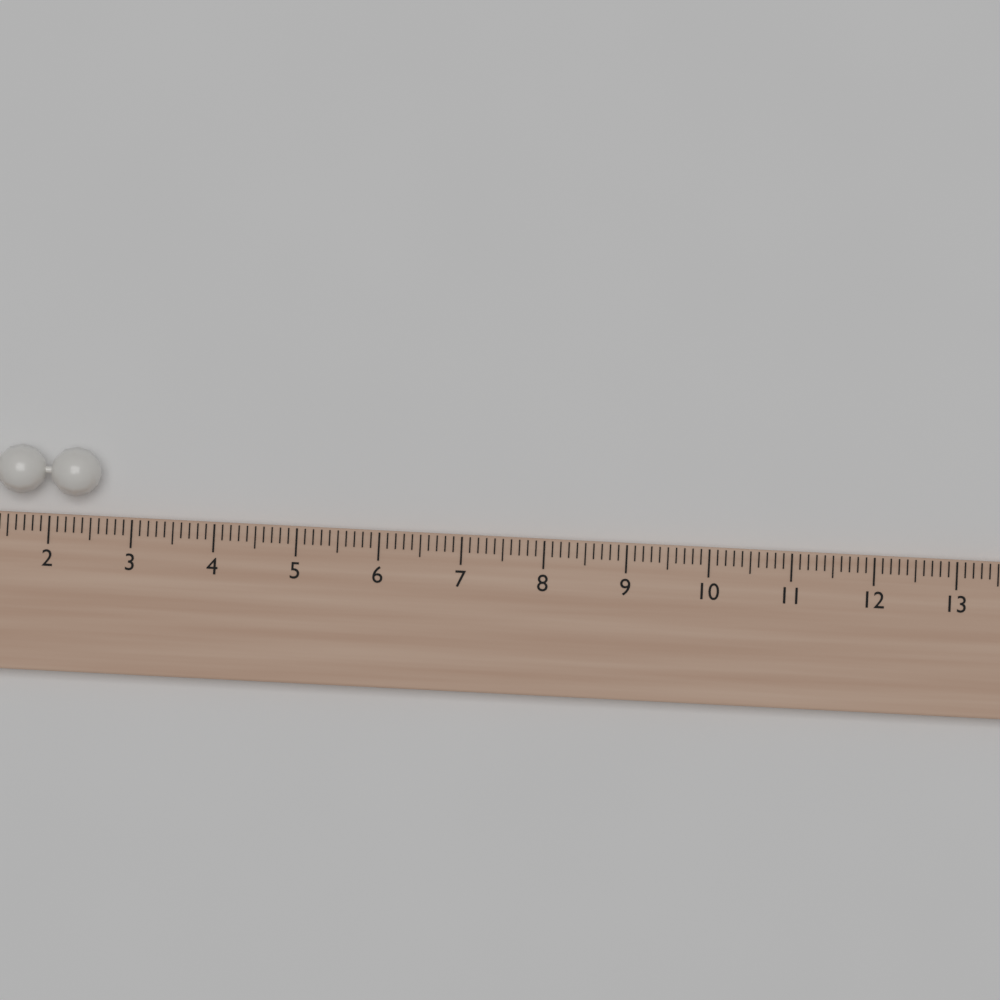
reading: 2.6 (no unit)
